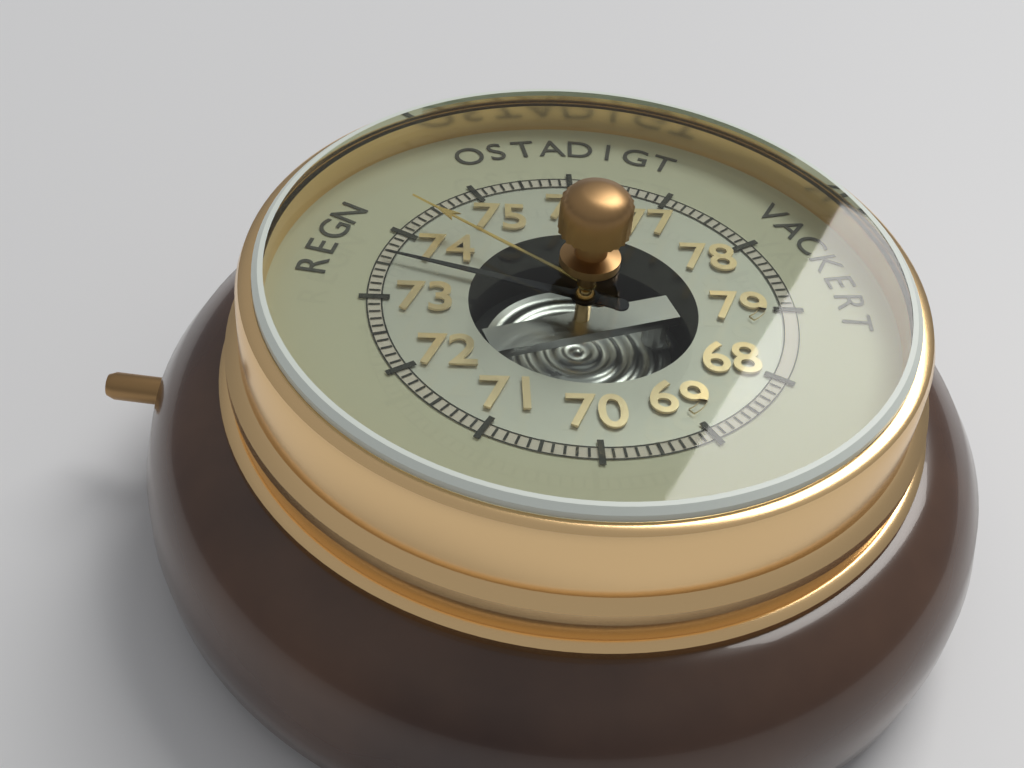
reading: 73.6 (no unit)
